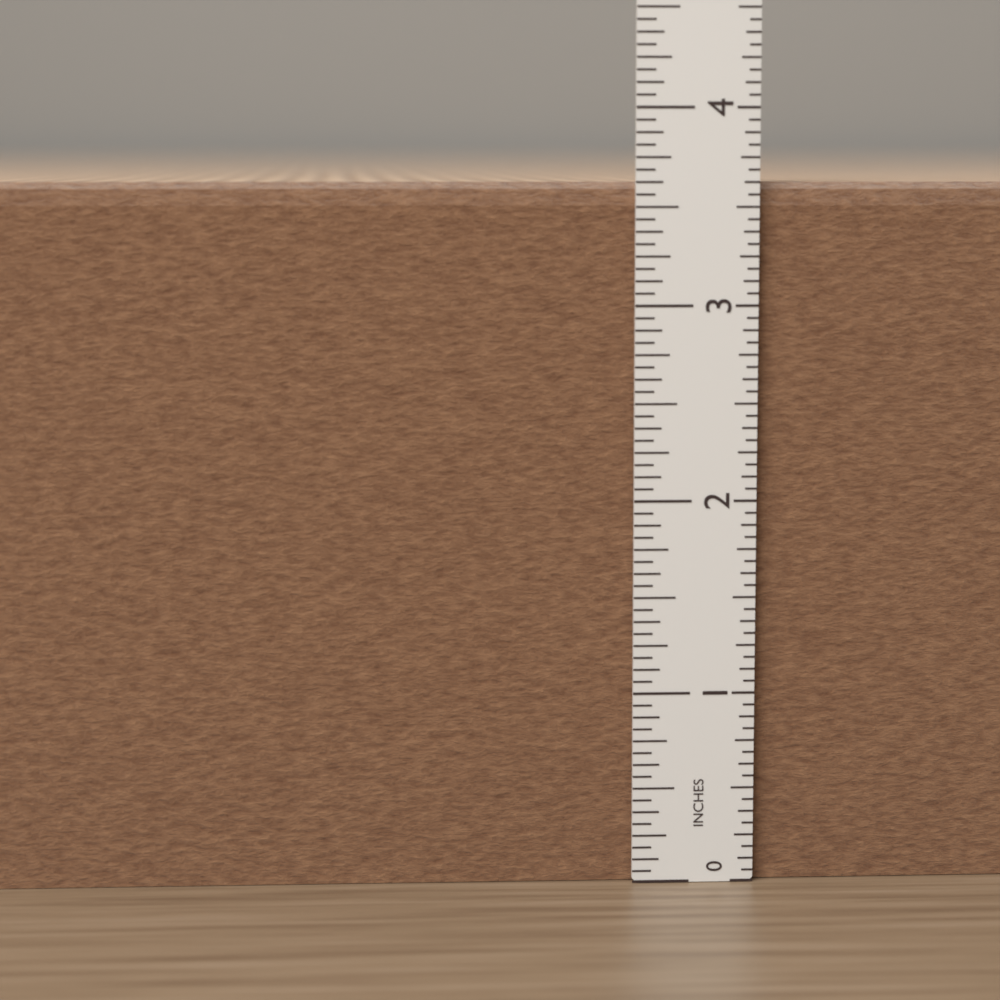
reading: 3.6250 in
